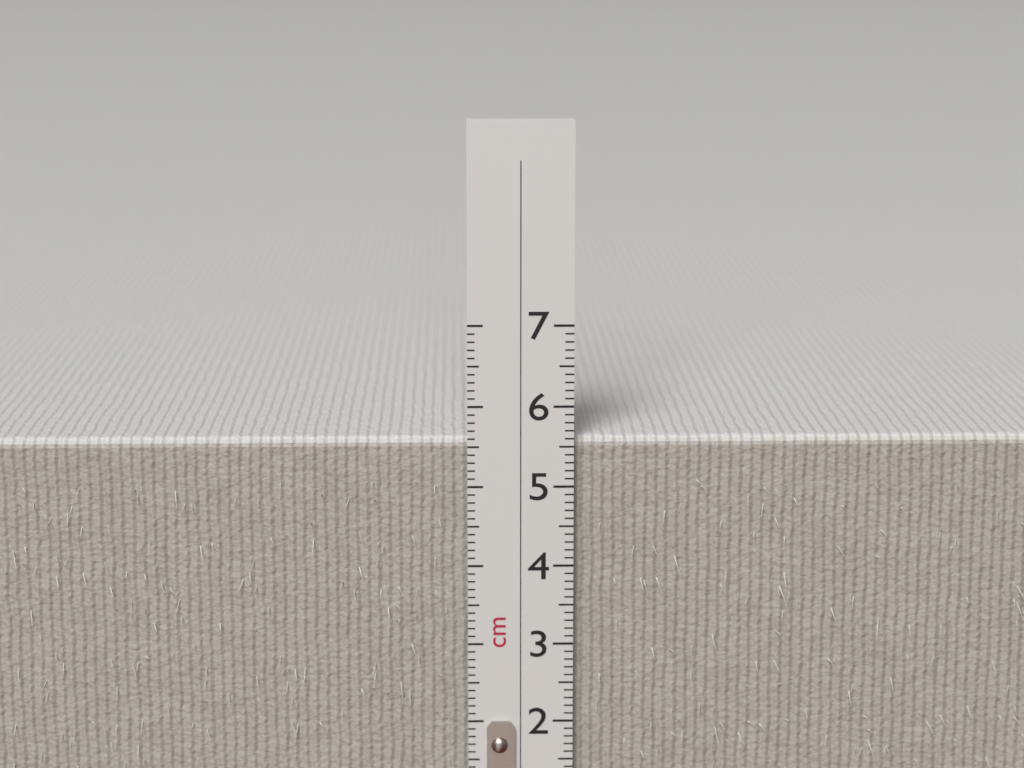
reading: 5.6 cm
